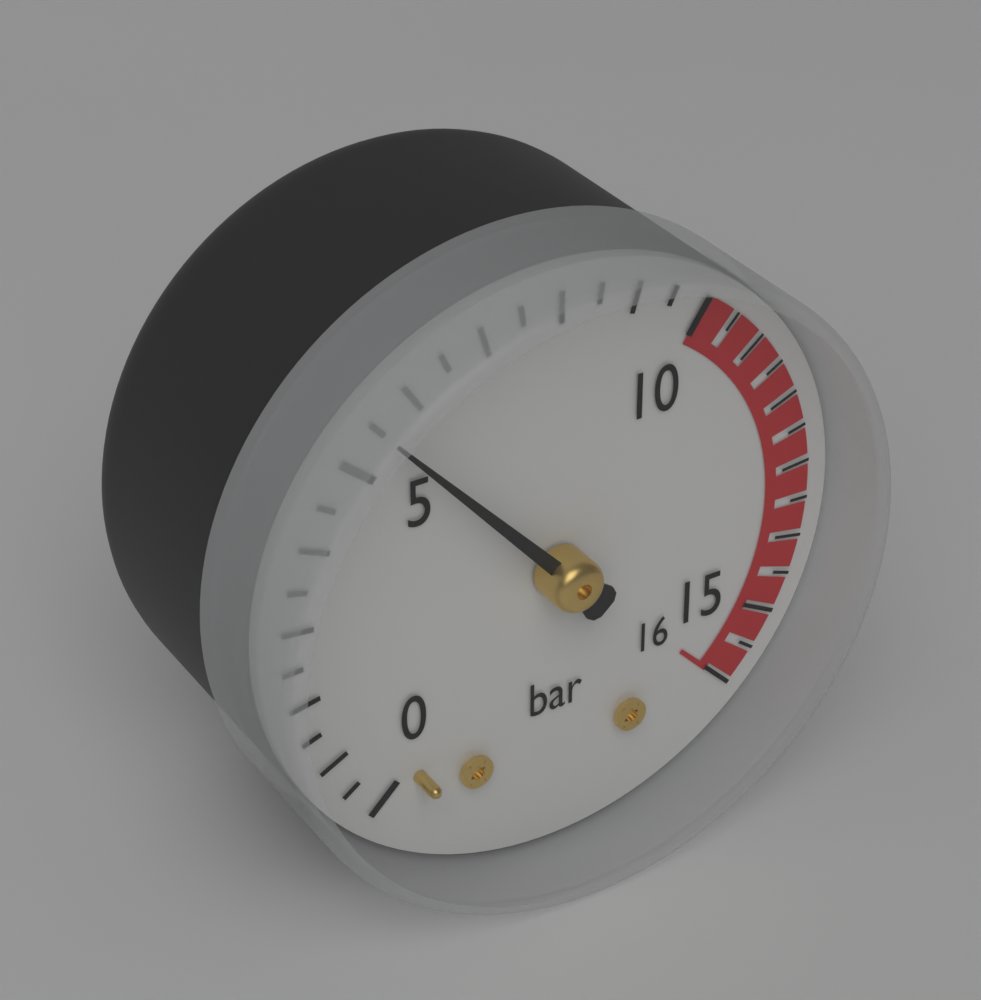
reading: 5.5 bar
